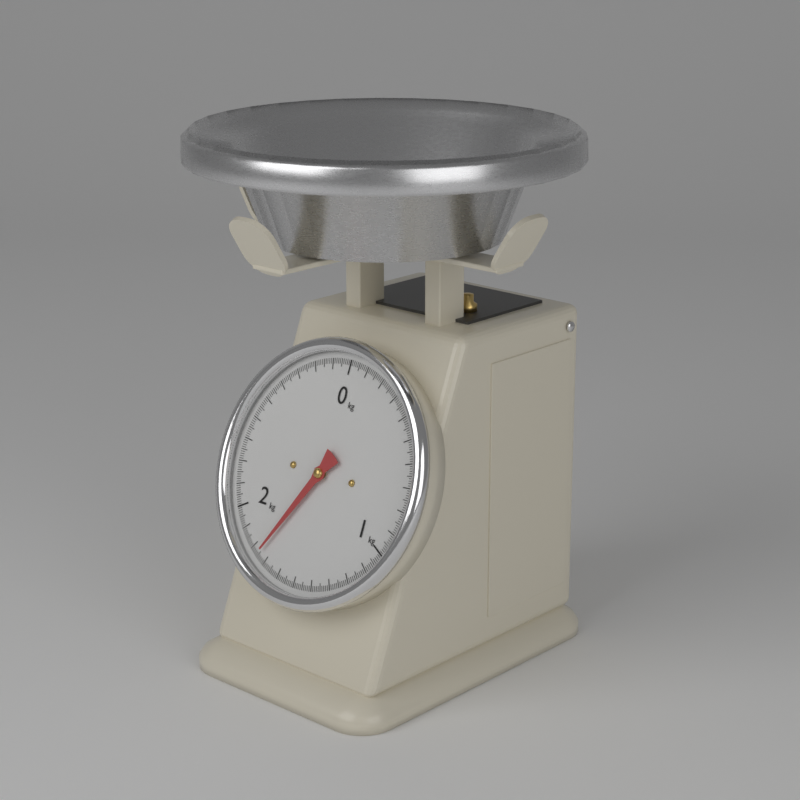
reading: 1.75 kg
